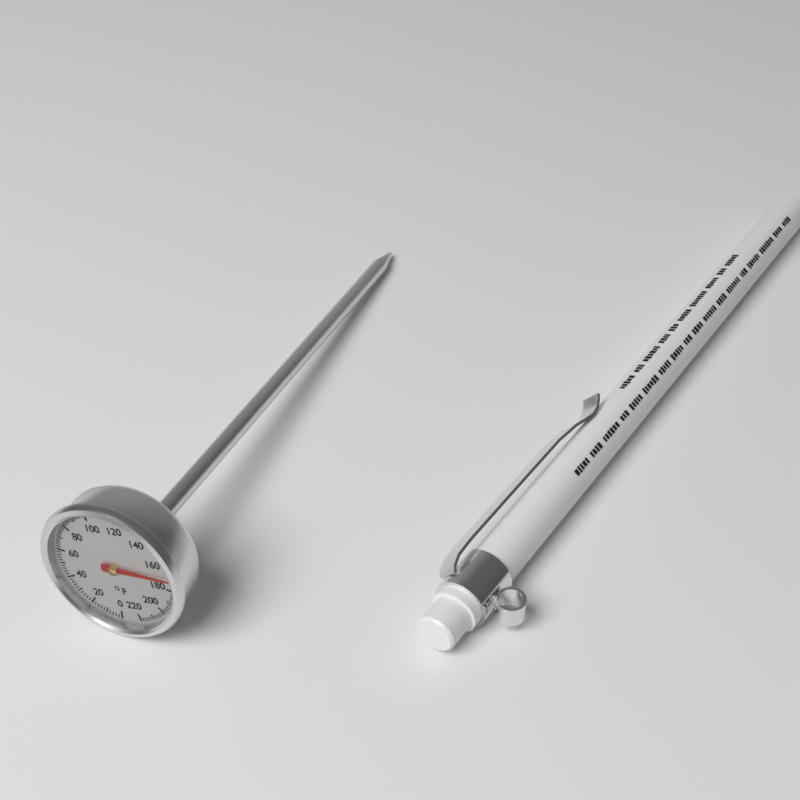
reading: 172 °F
